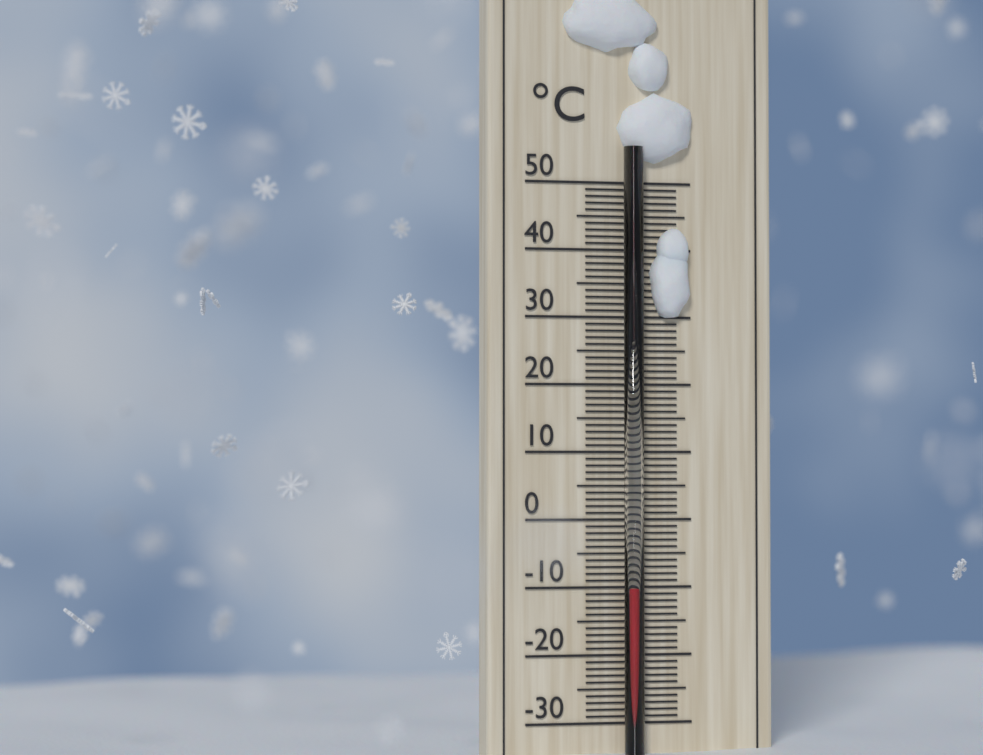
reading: -10 °C
